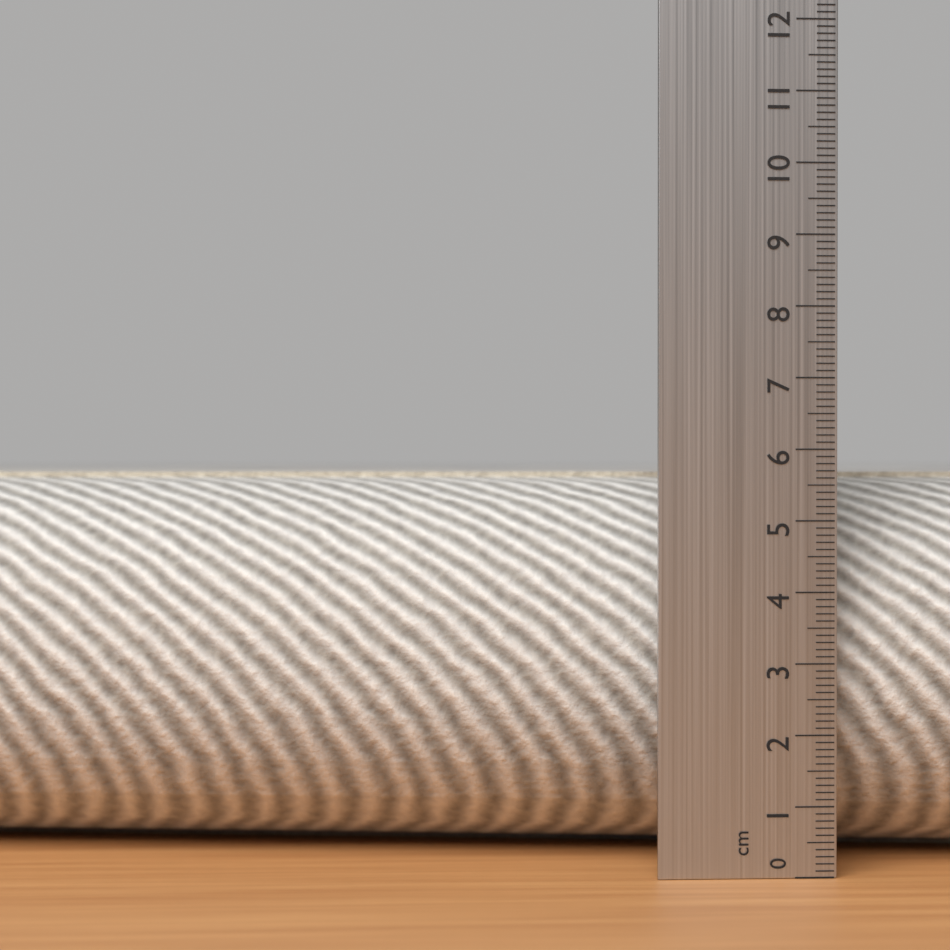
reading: 5.7 cm
